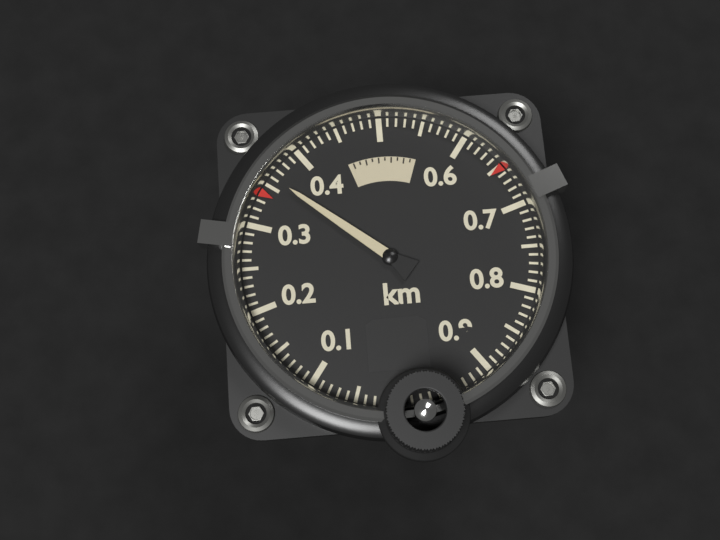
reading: 0.36 km
